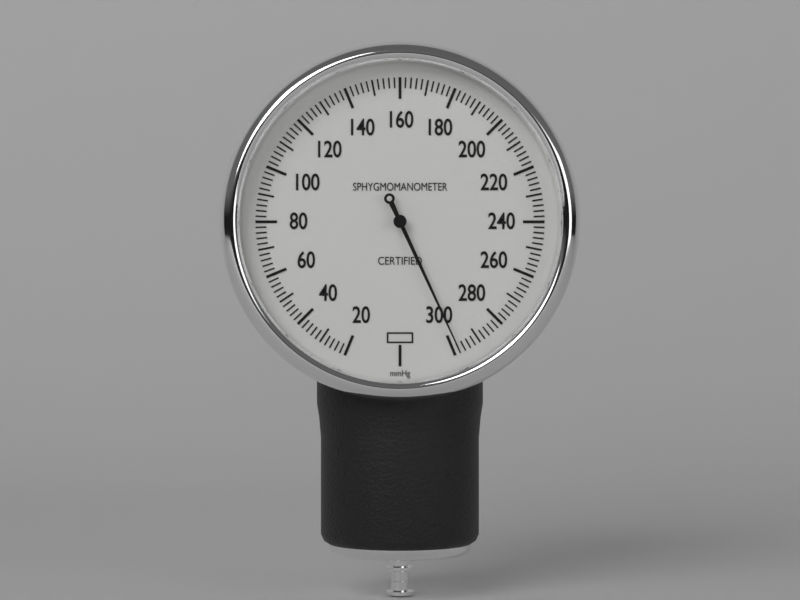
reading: 298 mmHg
